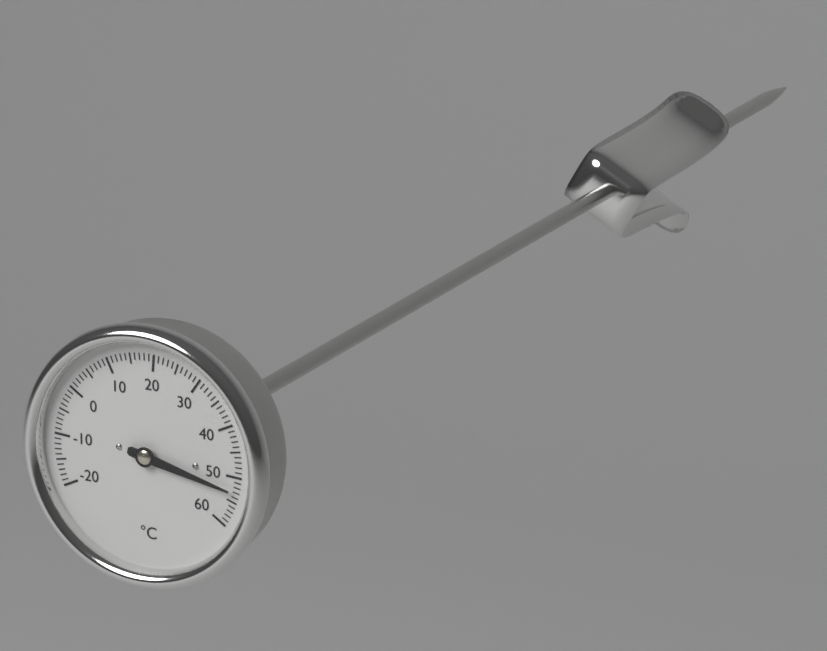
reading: 53 °C
